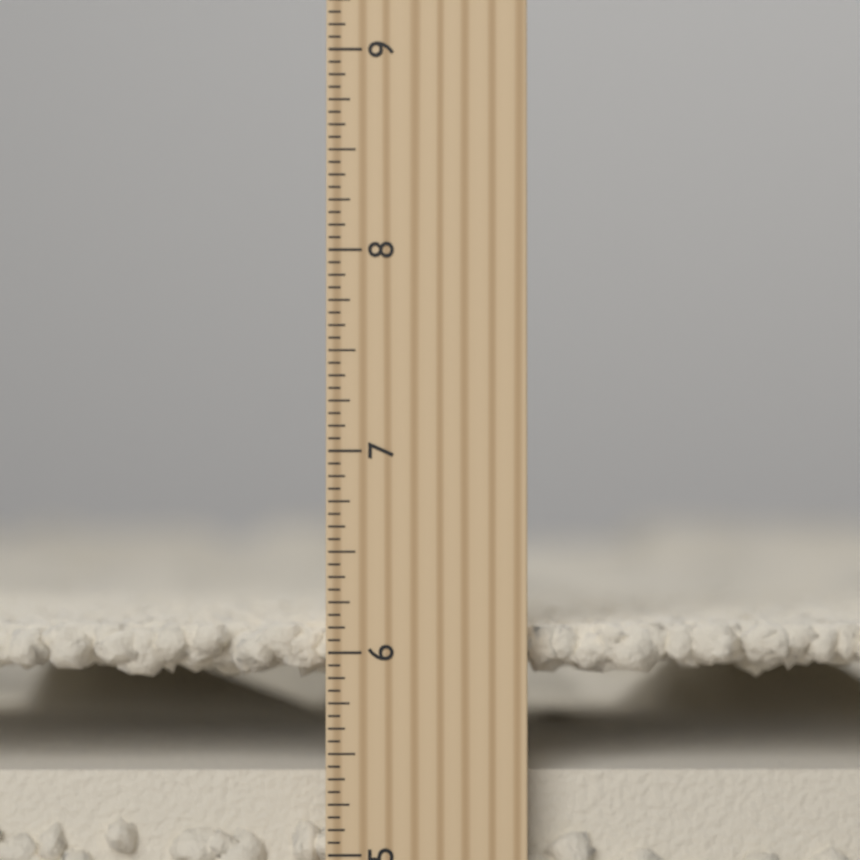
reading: 6.1250 inch
